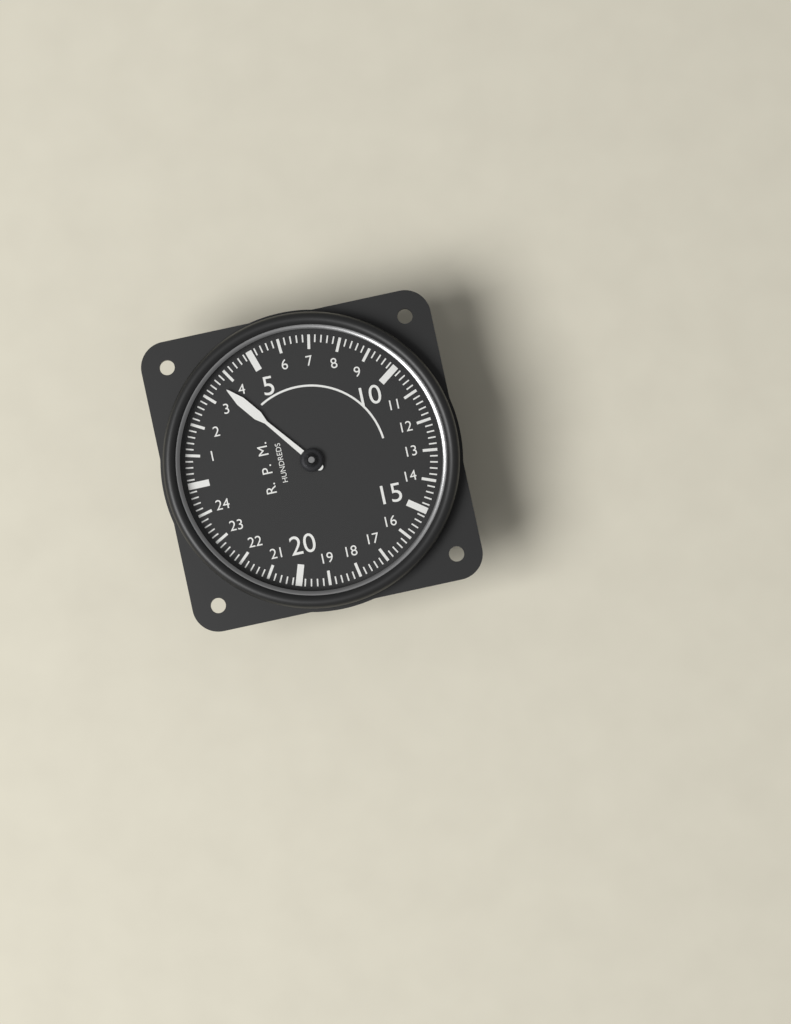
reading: 3.6 RPM x100
